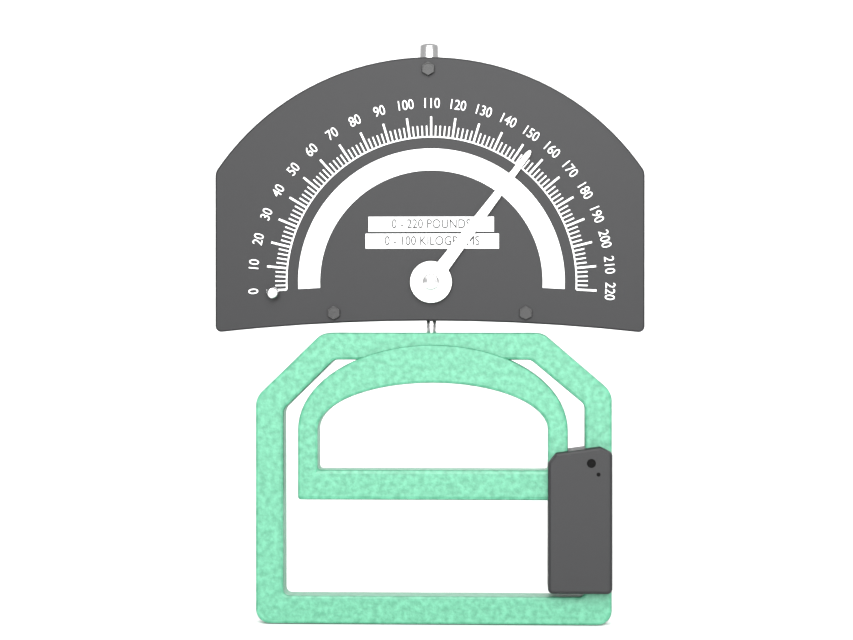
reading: 154 lb
